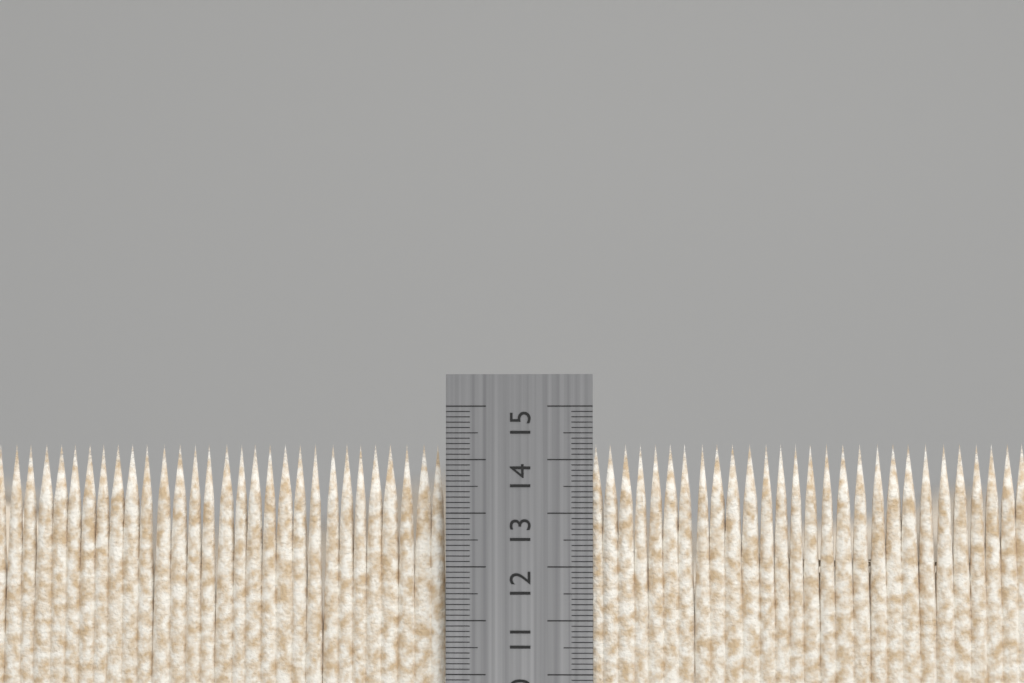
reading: 14.3 cm
